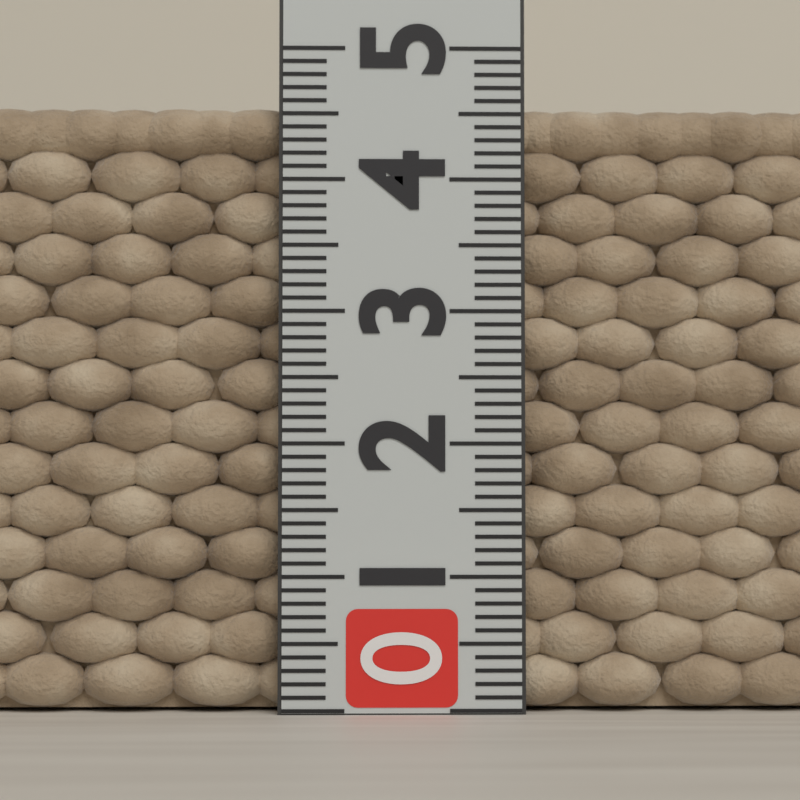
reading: 4.6 (no unit)
